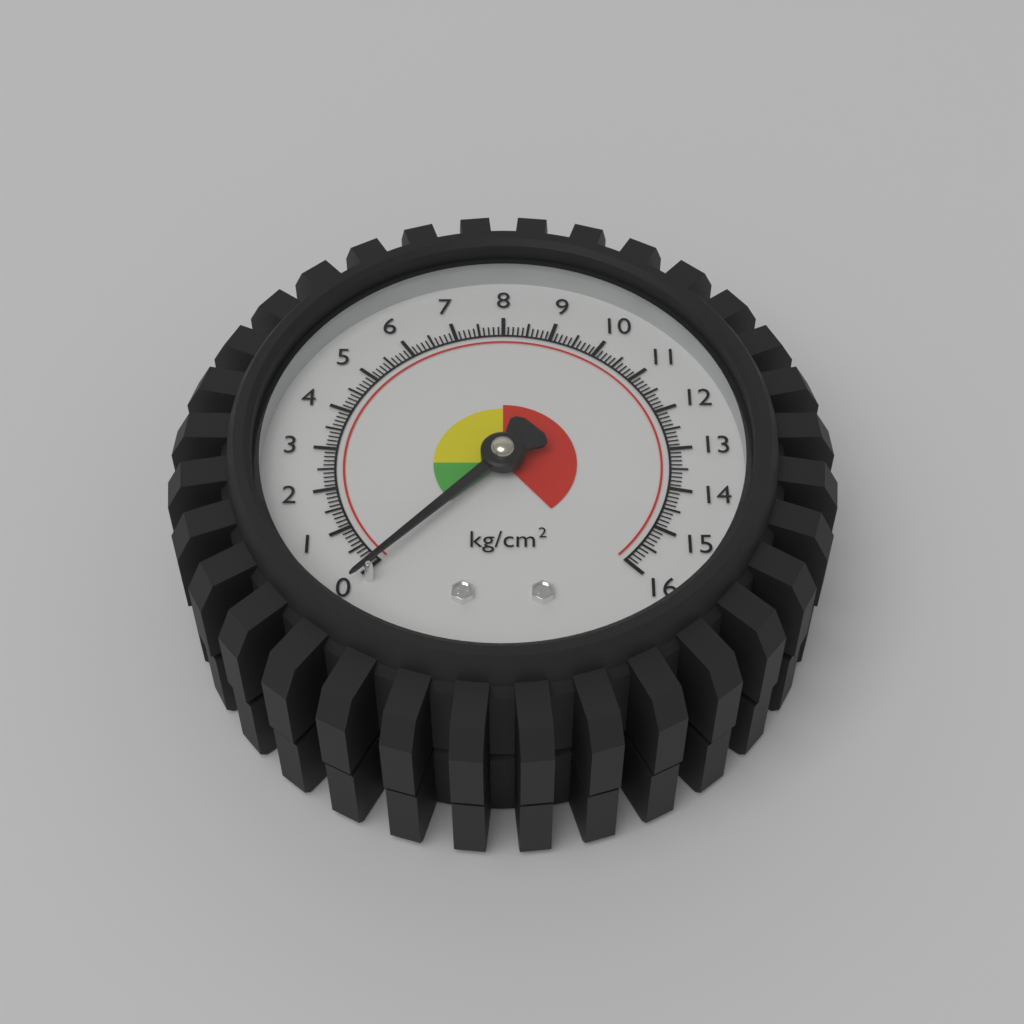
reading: 0.0 kg/cm²
